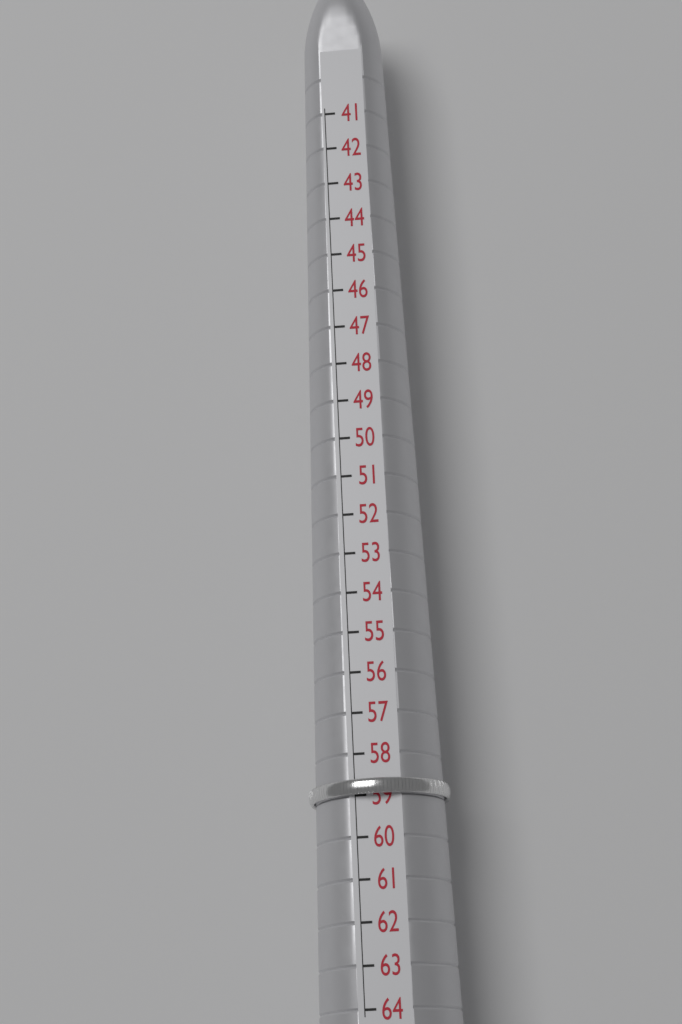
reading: 59 (no unit)
